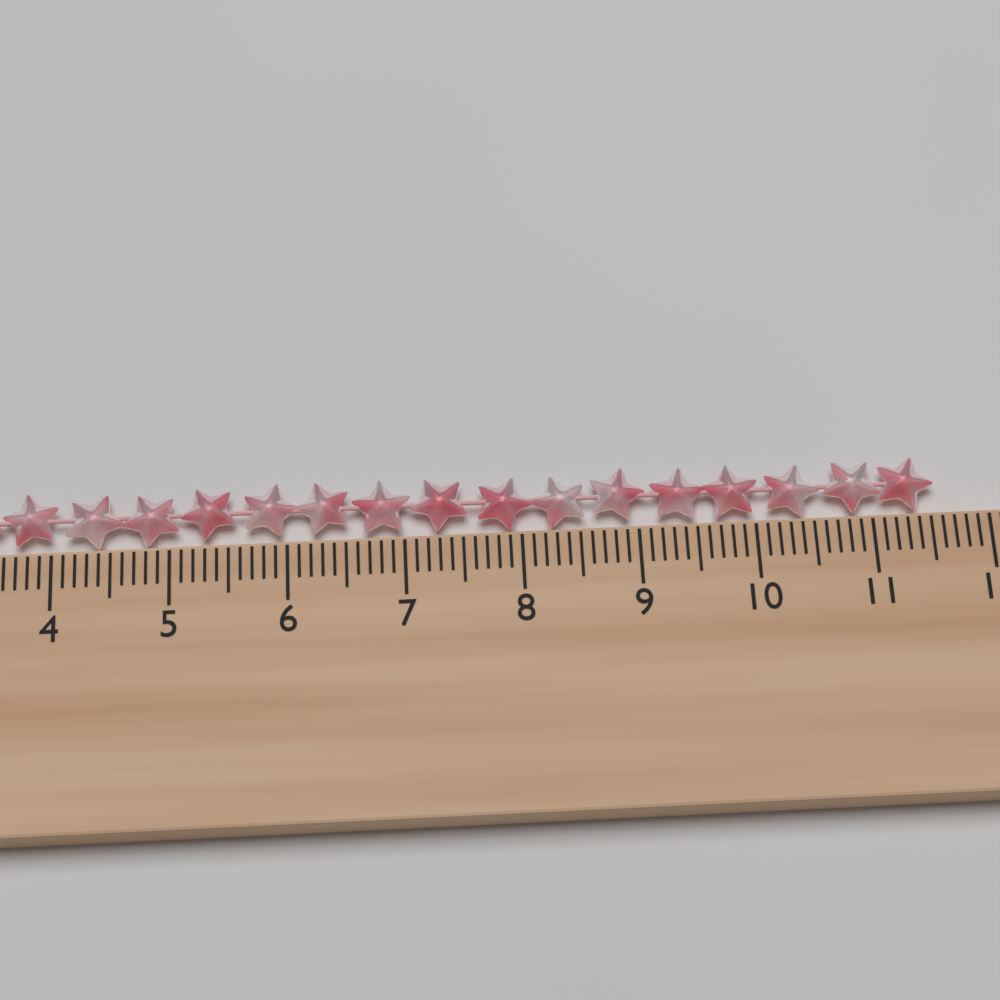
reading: 11.6 cm
